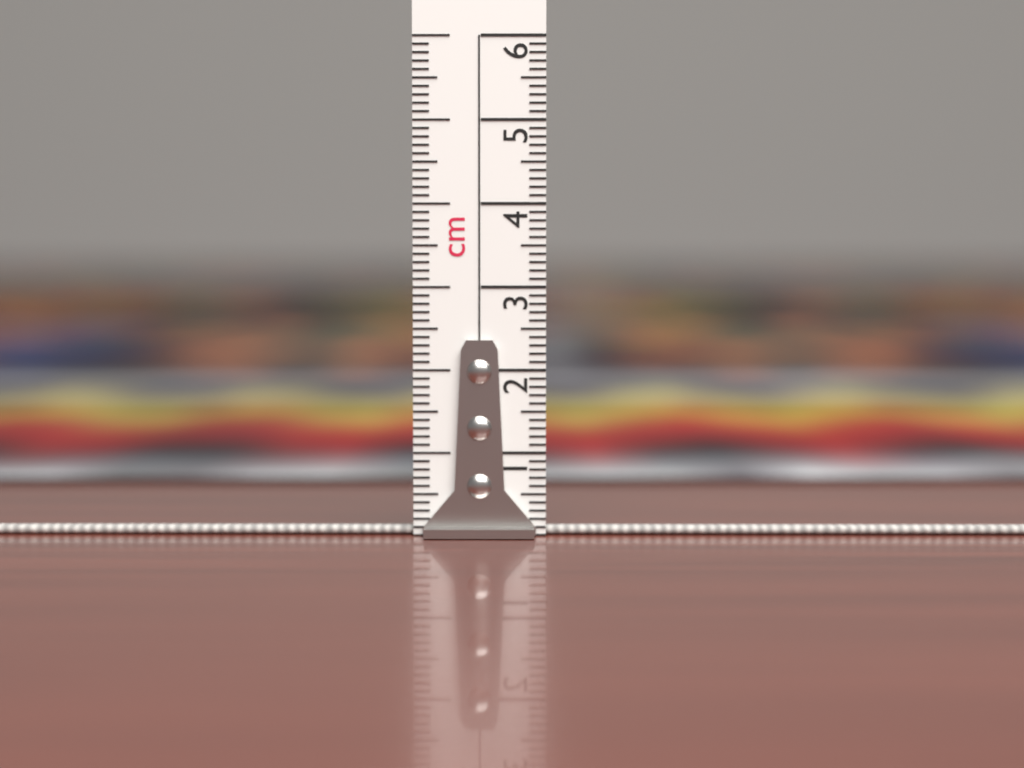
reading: 0.1 cm
